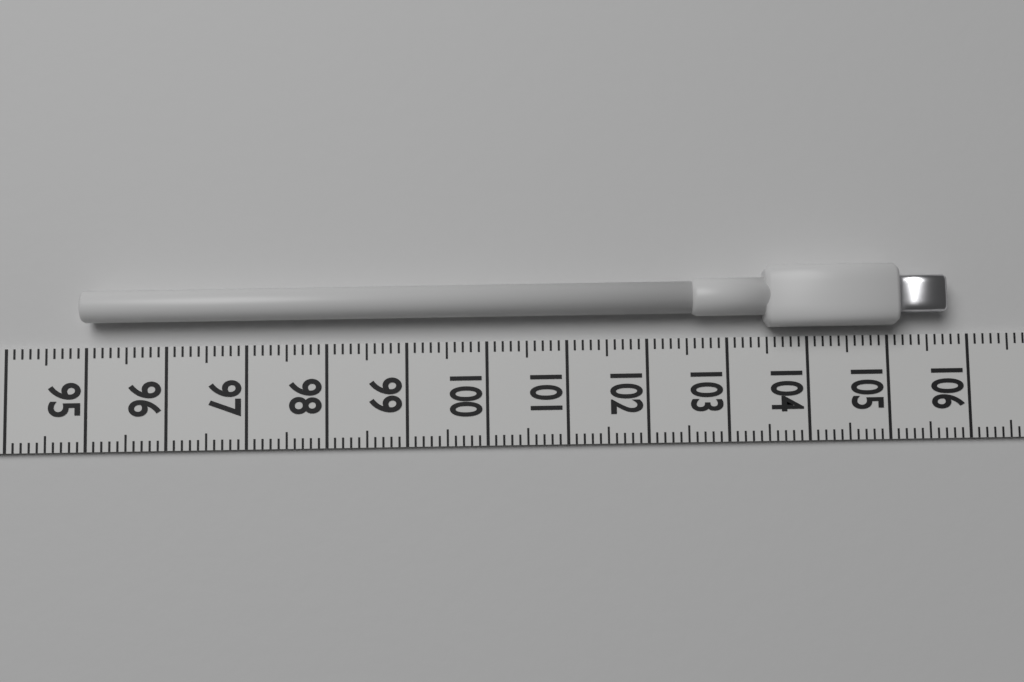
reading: 105.7 (no unit)
